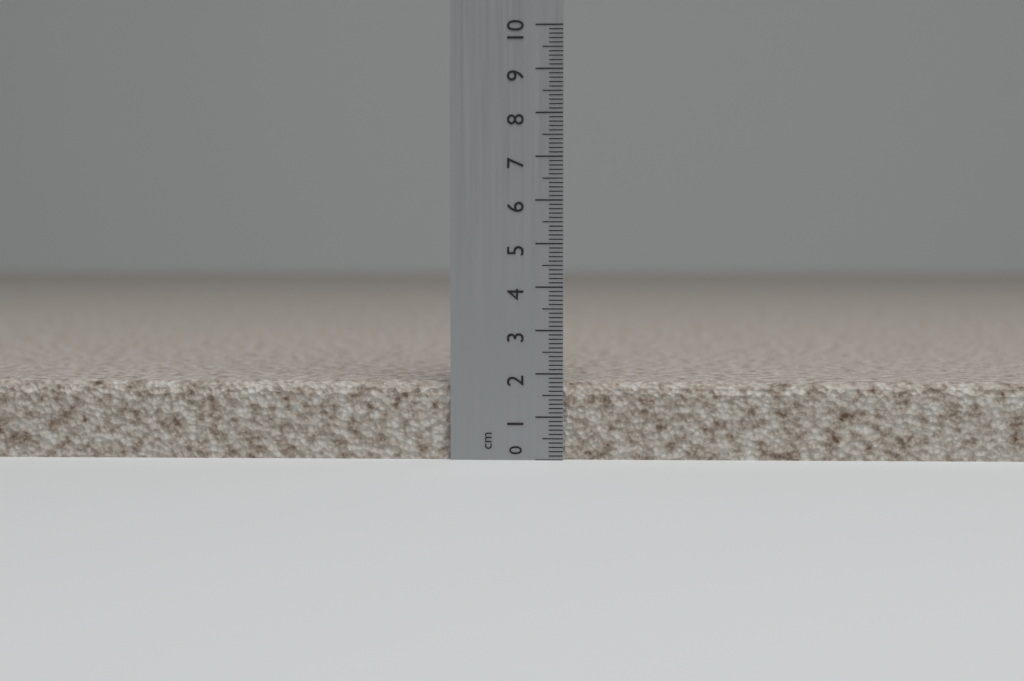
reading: 1.8 cm
